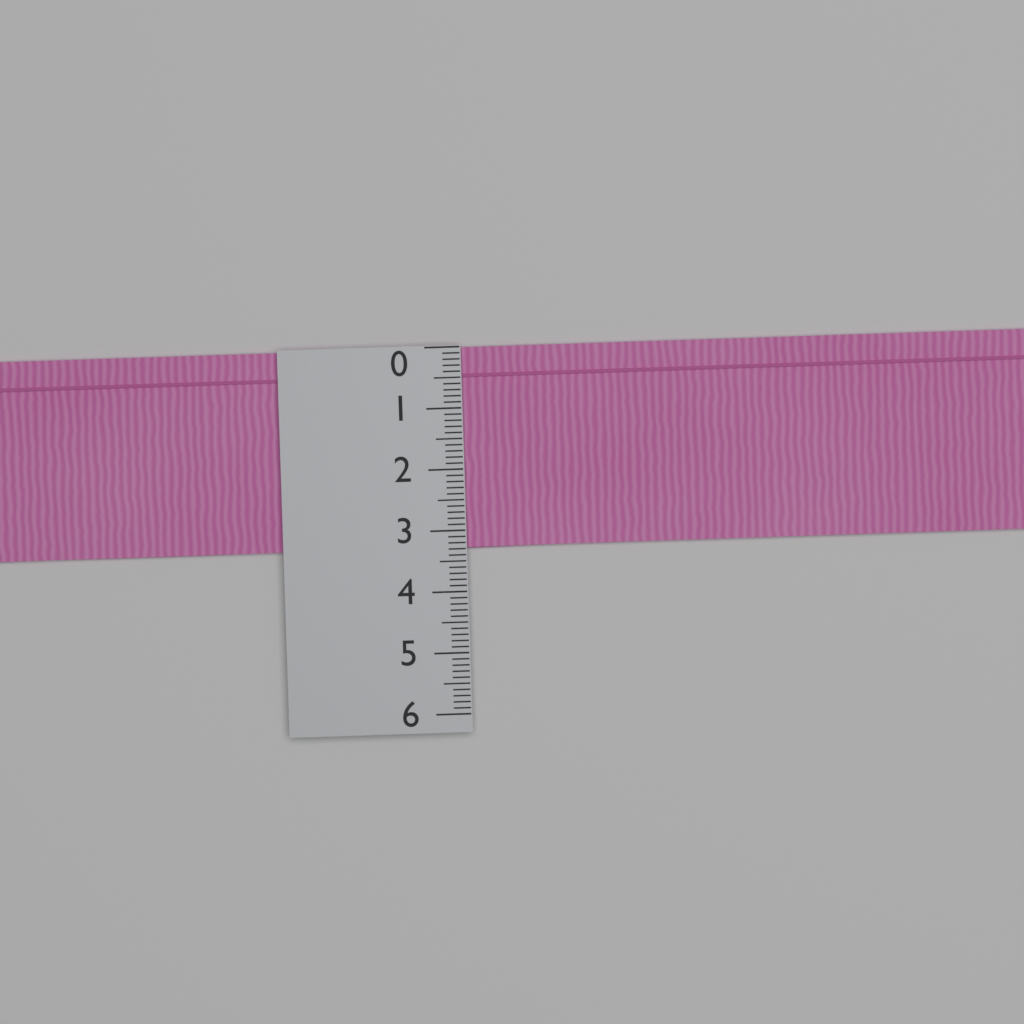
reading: 3.3 (no unit)
